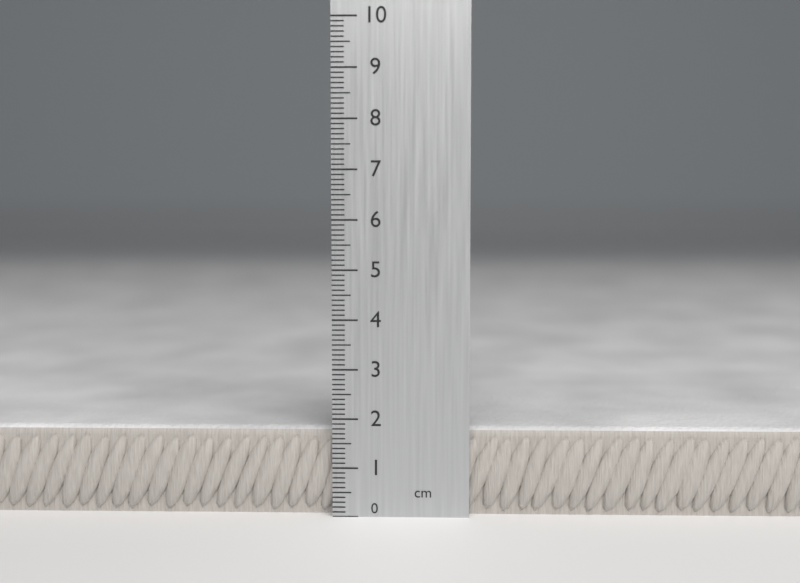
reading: 1.8 cm
